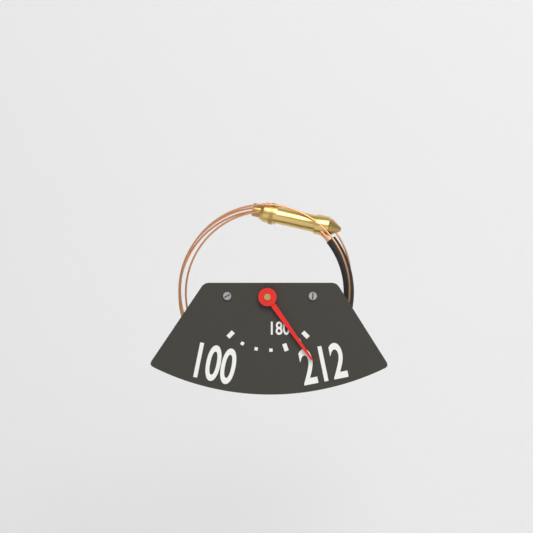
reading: 200 (no unit)
